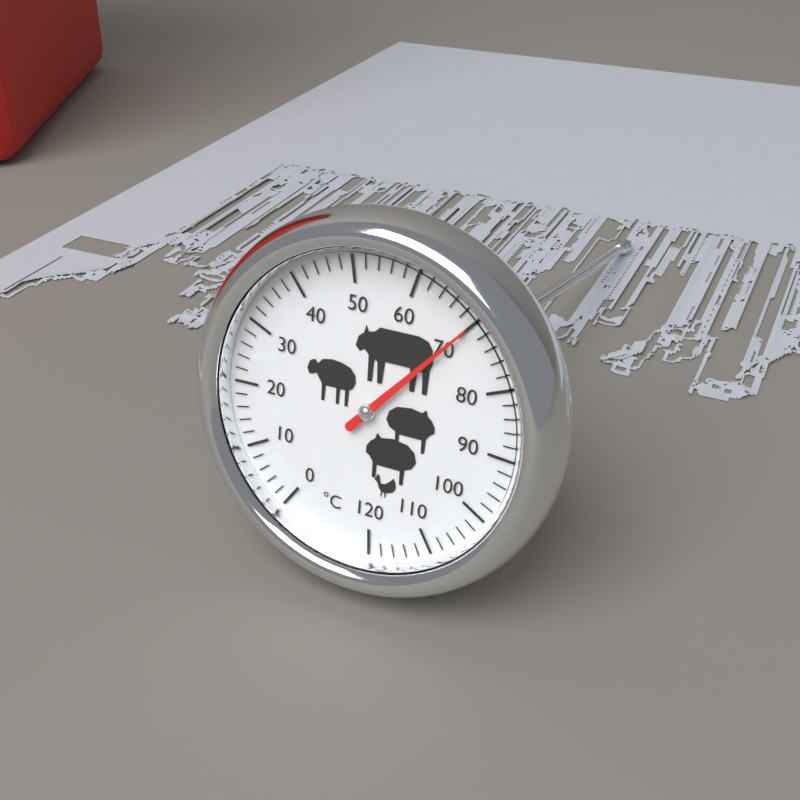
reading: 70 °C
